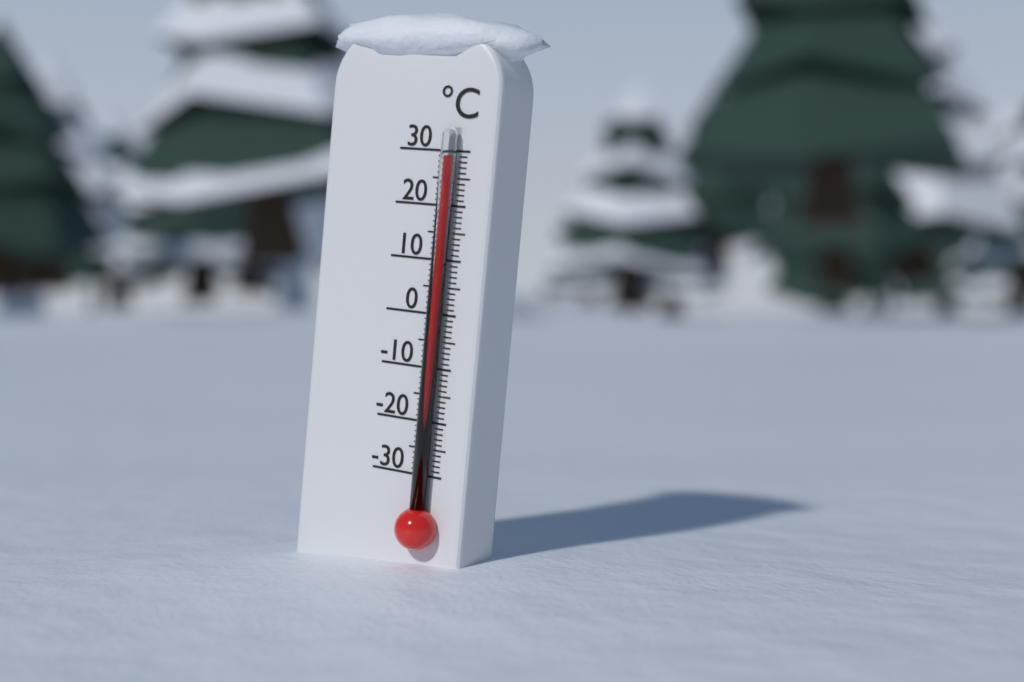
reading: 29 °C
